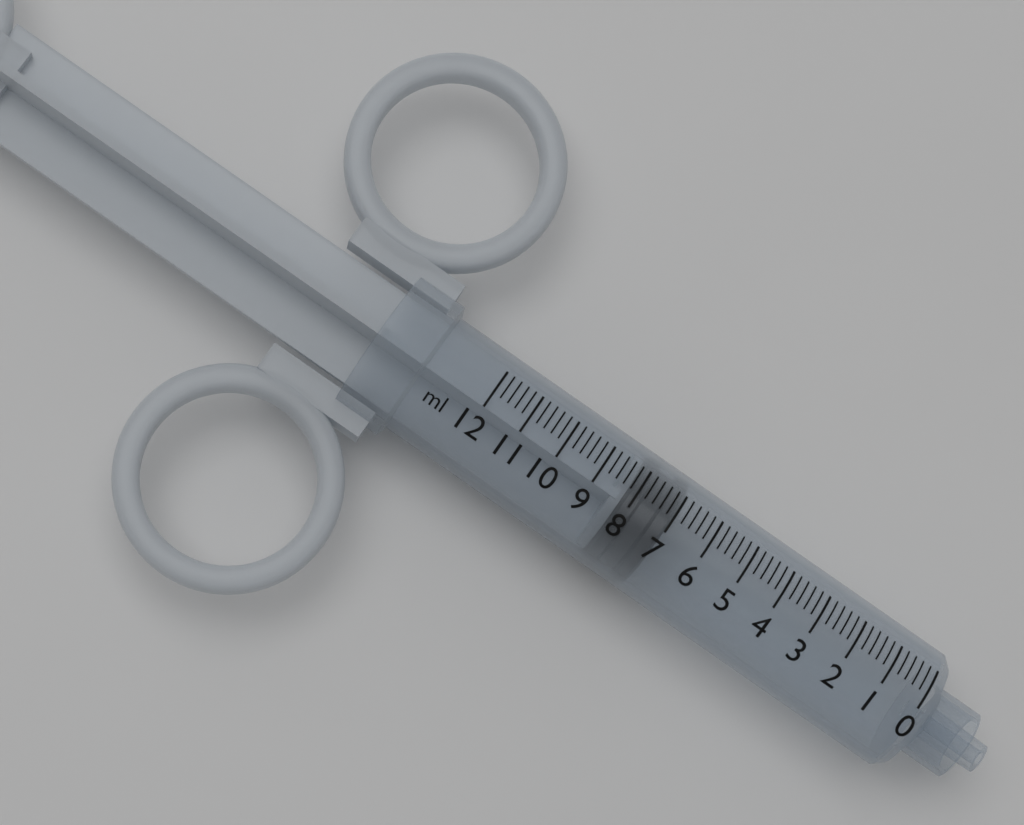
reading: 7.0 ml
